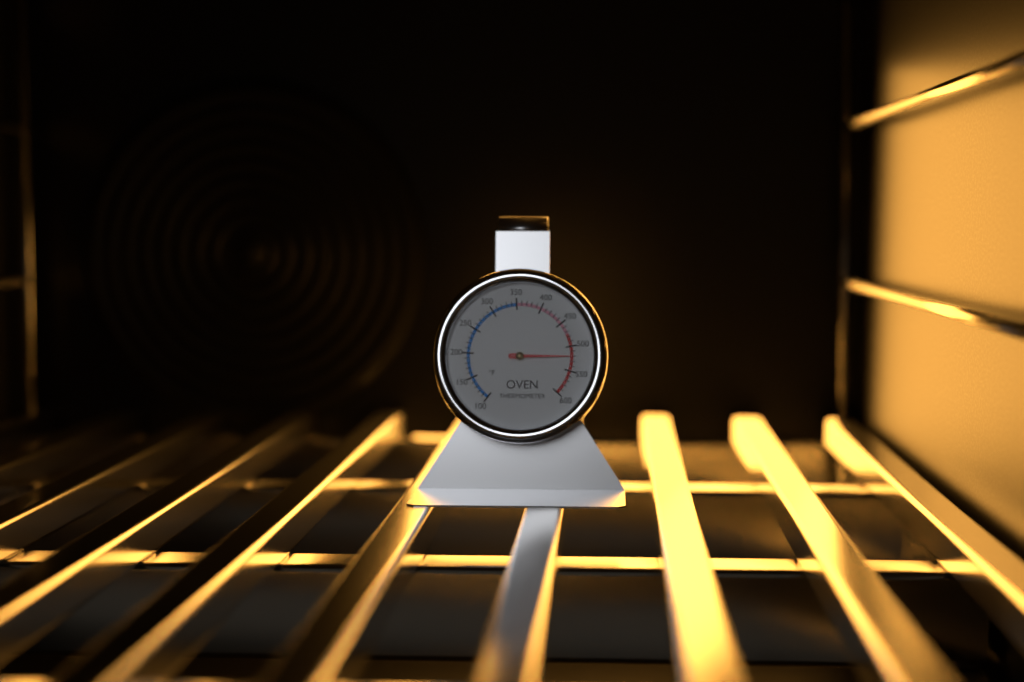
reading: 520 °F
